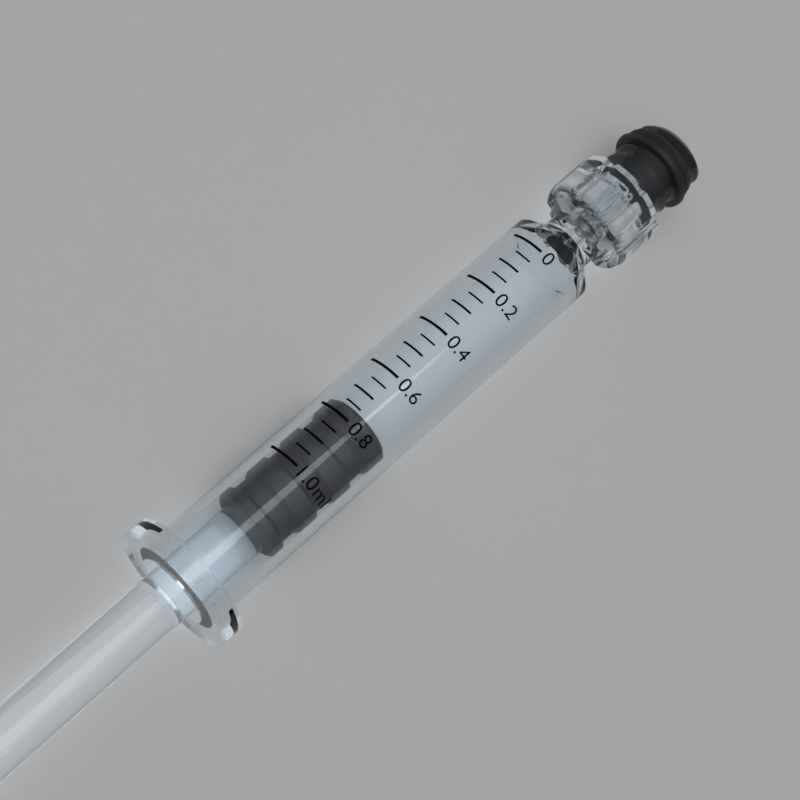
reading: 0.75 ml
